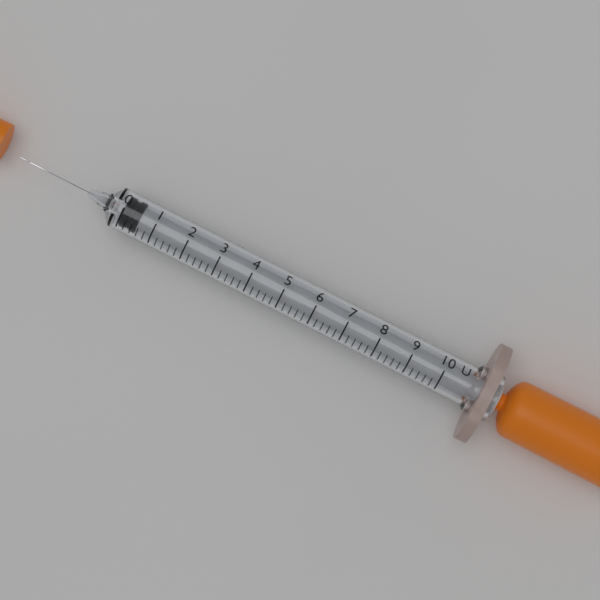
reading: 0.0 U
